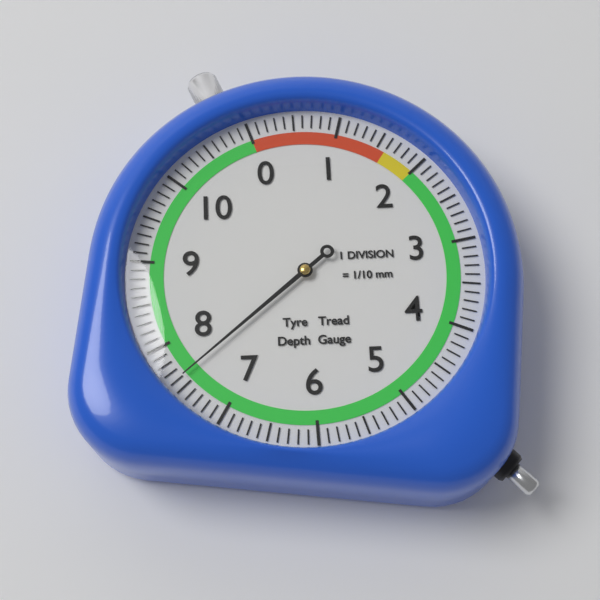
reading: 7.6 mm
